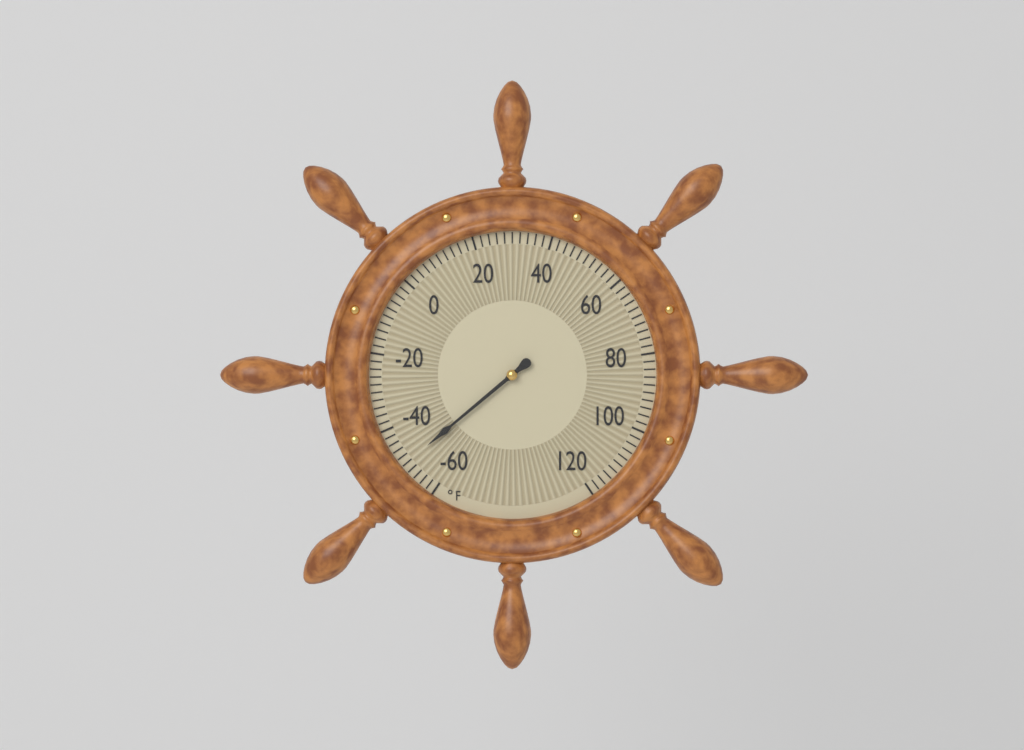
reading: -50 °F
